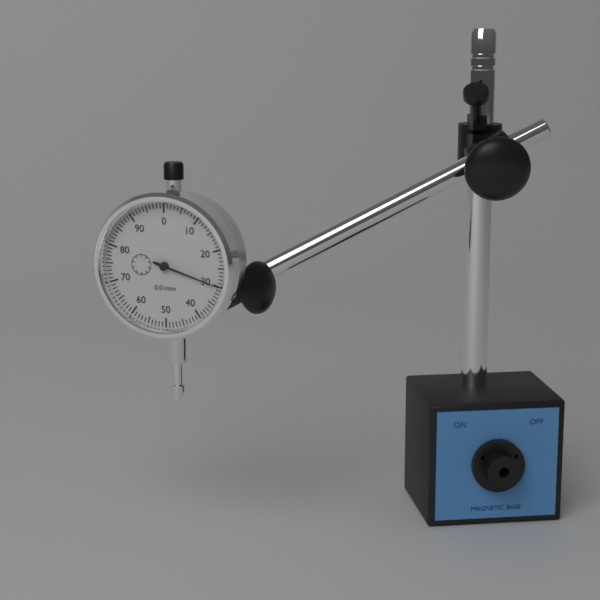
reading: 0.30 mm
